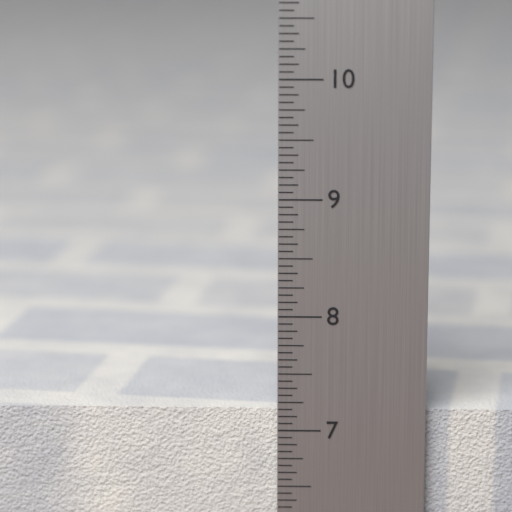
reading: 7.1875 in
